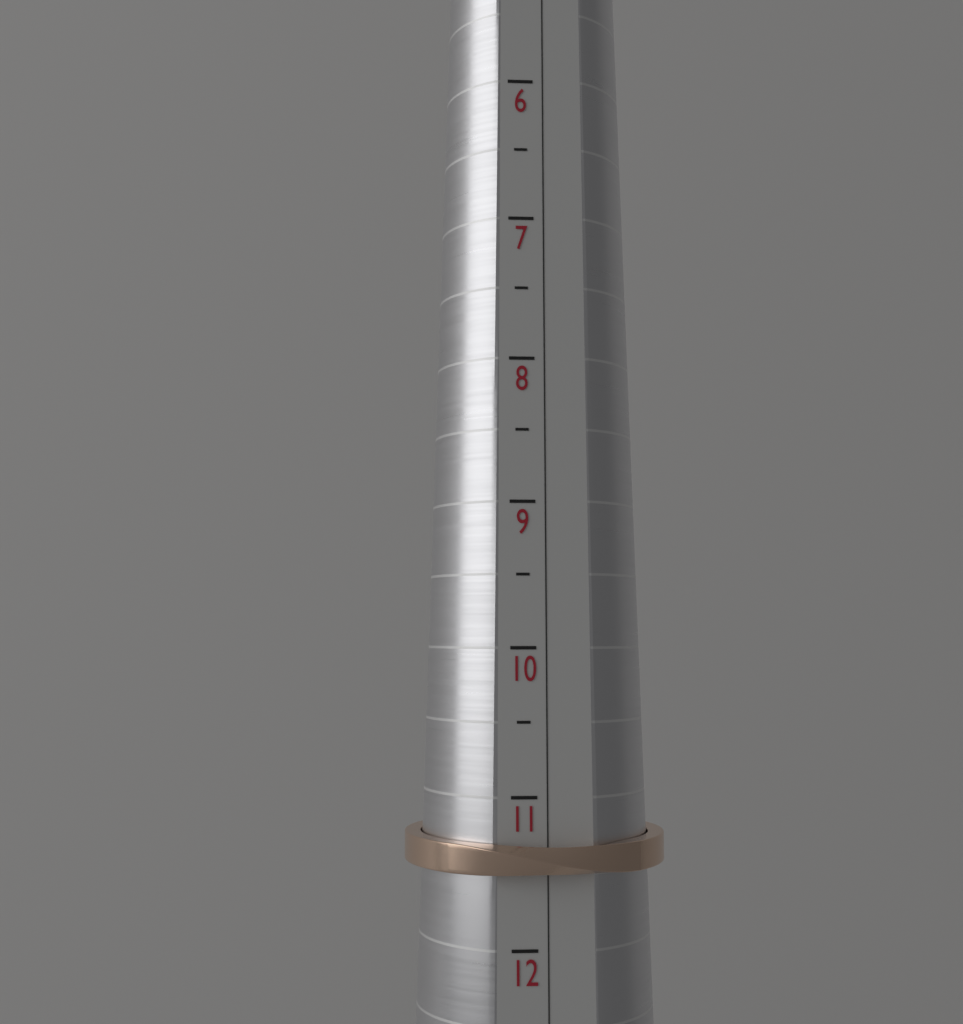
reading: 11.5 (no unit)
